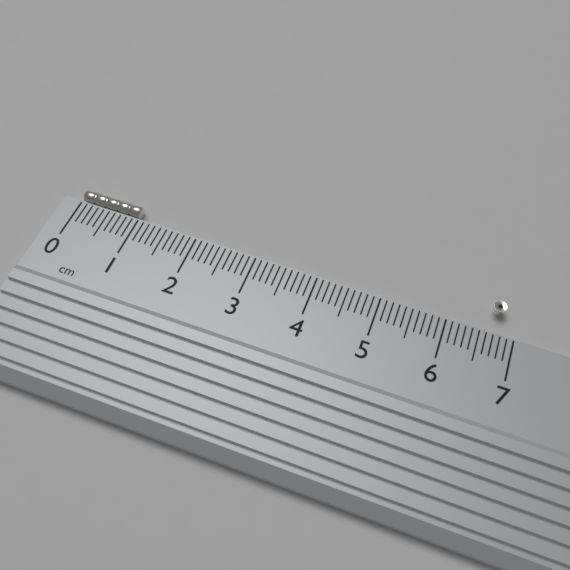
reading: 1.0 cm
